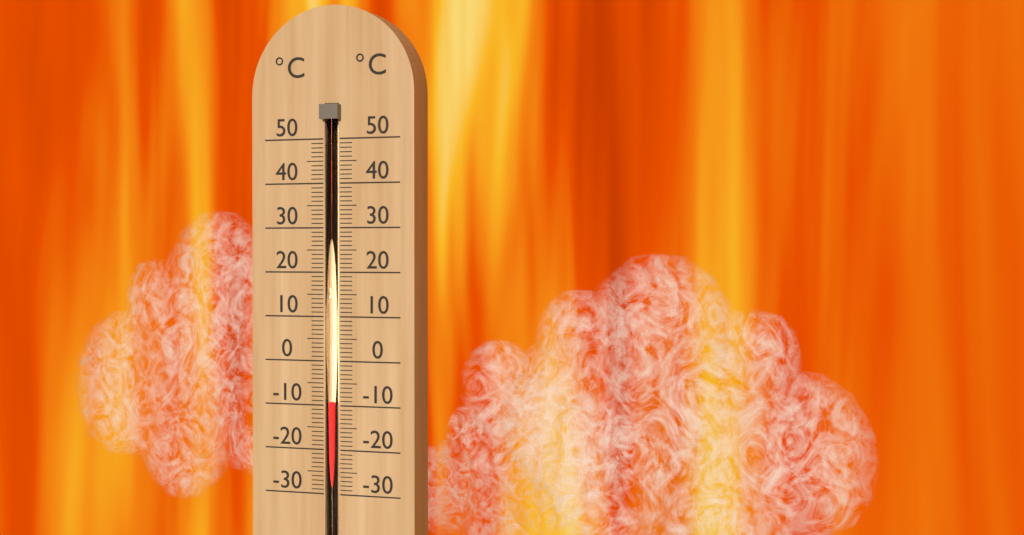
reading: -9 °C
